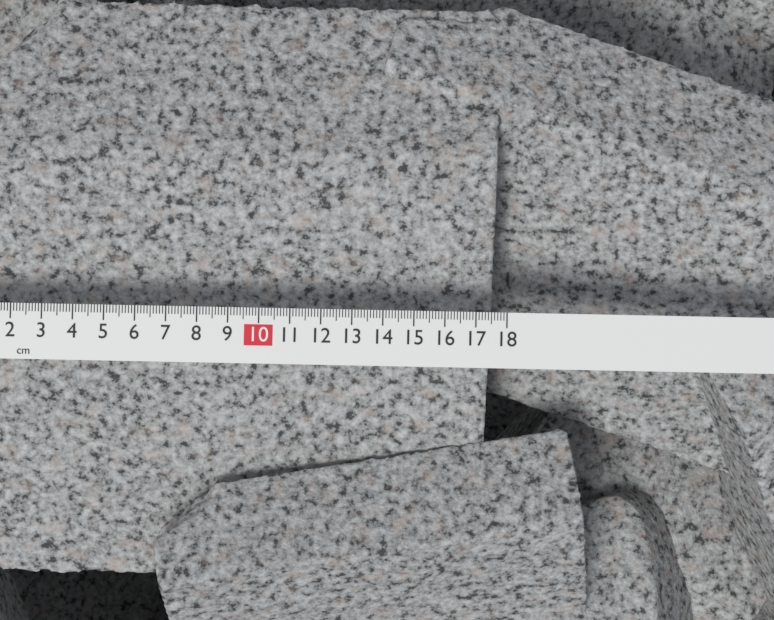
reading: 17.7 cm
